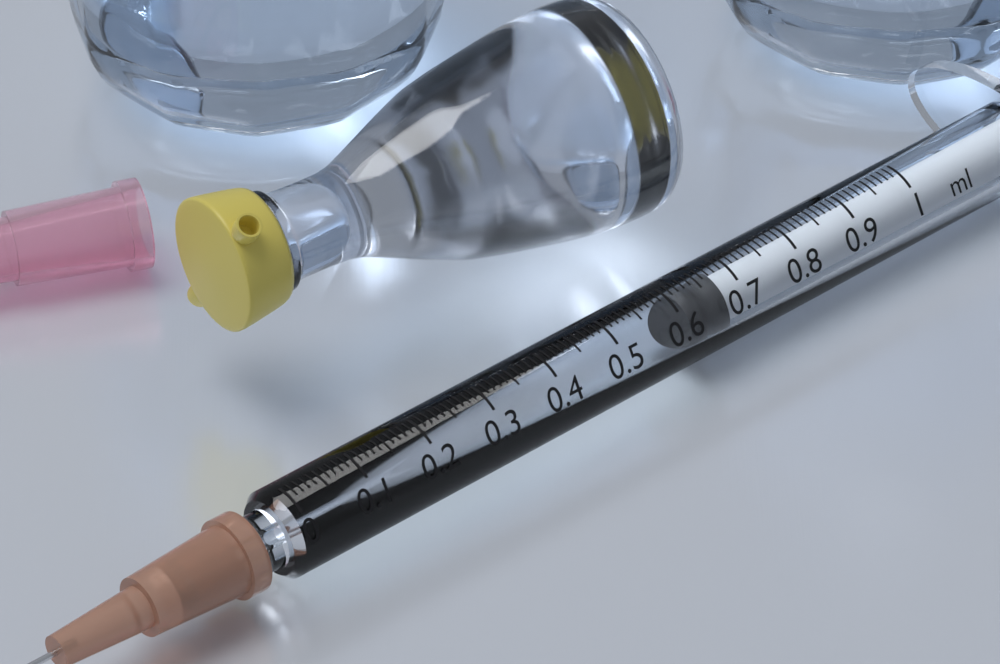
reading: 0.62 ml
